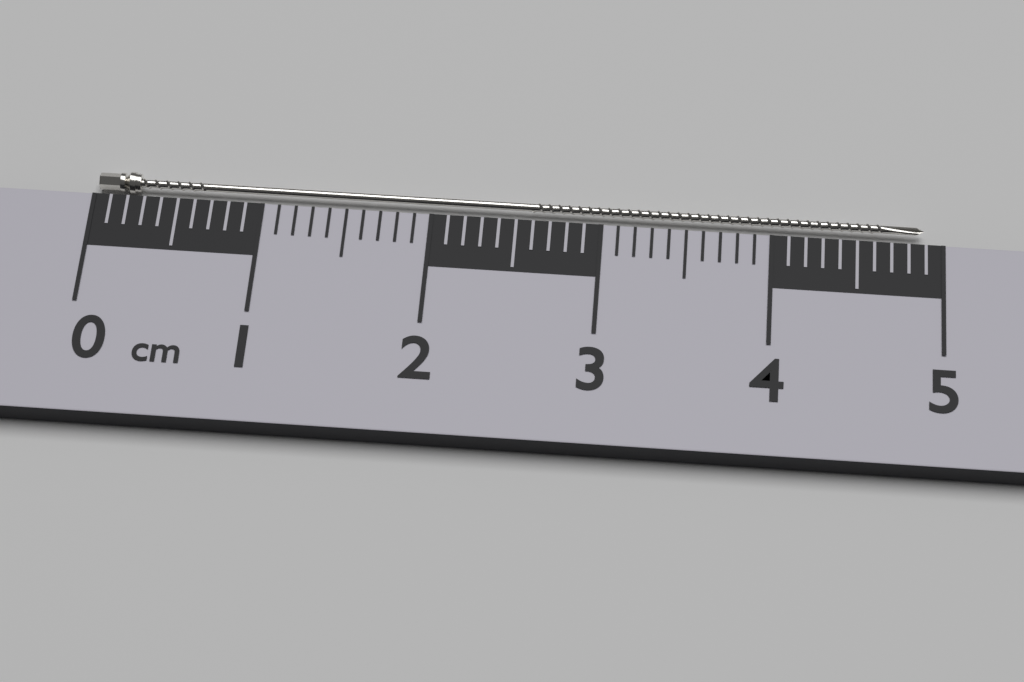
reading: 4.9 cm
